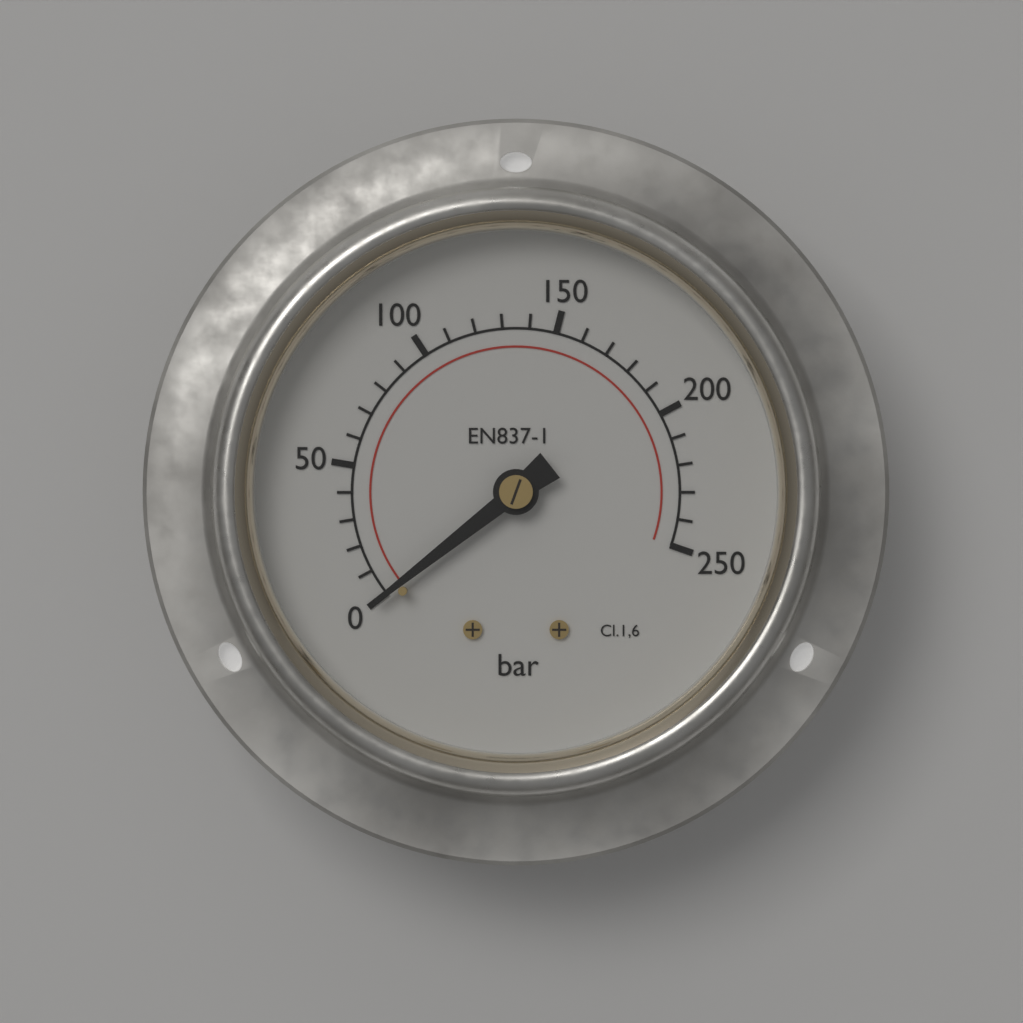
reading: 0 bar
